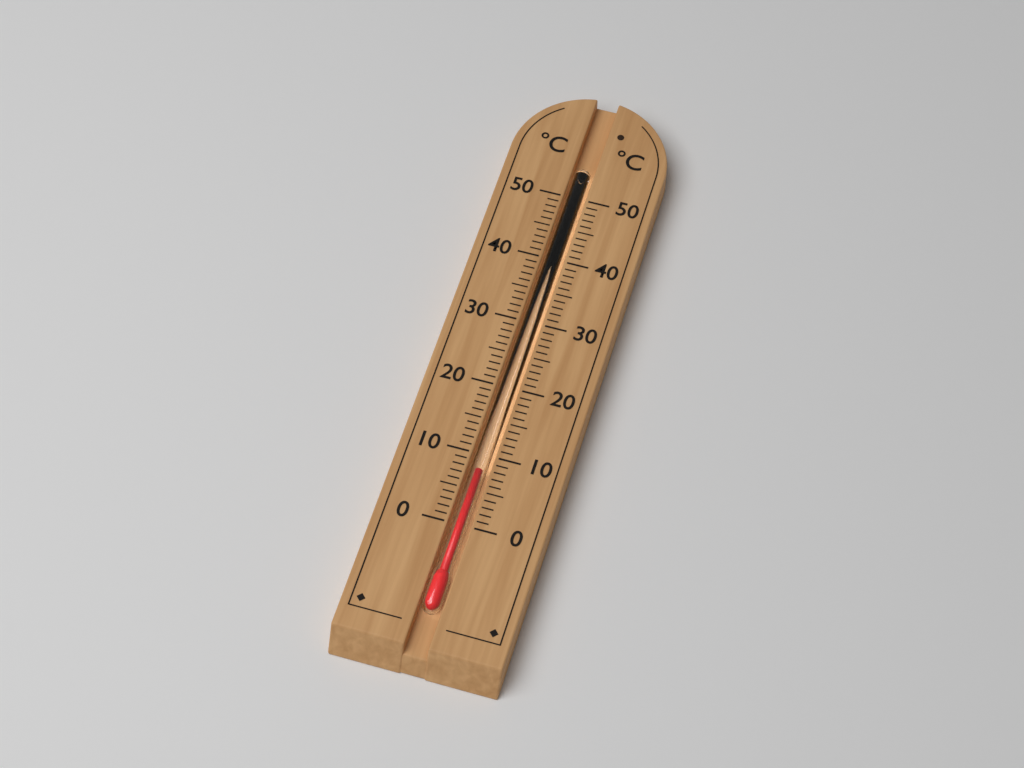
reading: 8 °C
